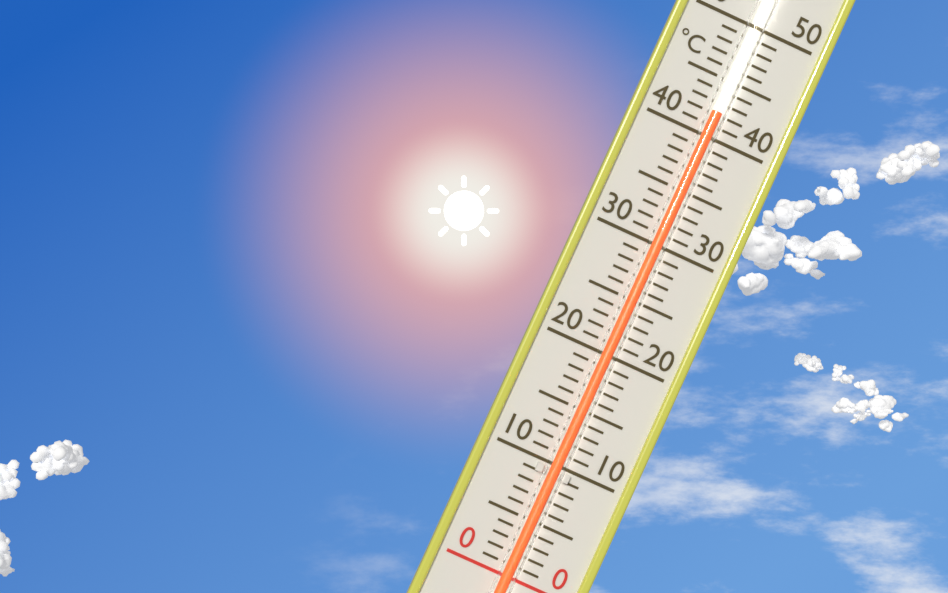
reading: 42 °C
